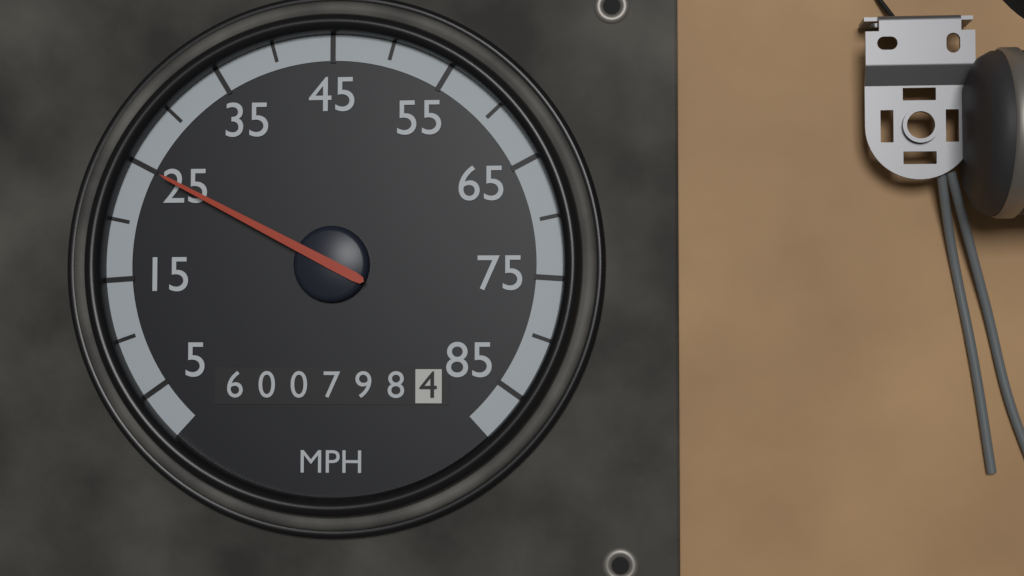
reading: 25 MPH
